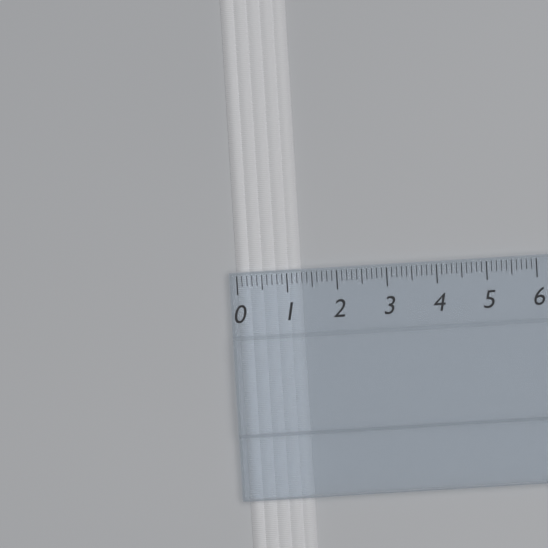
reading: 1.3 (no unit)
